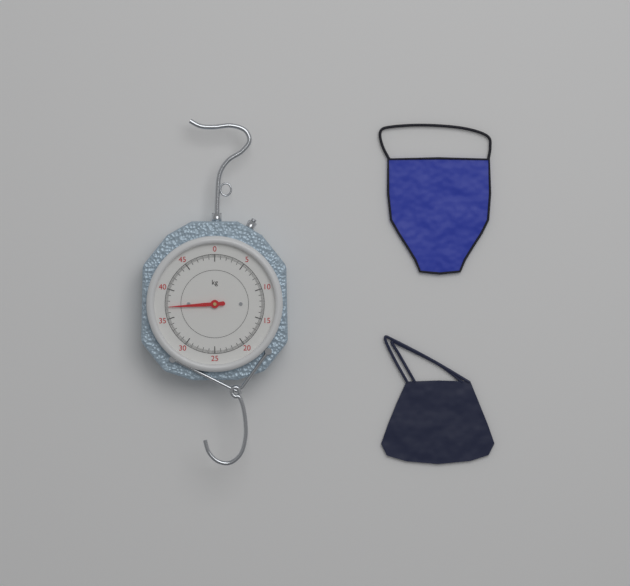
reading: 37.0 kg
